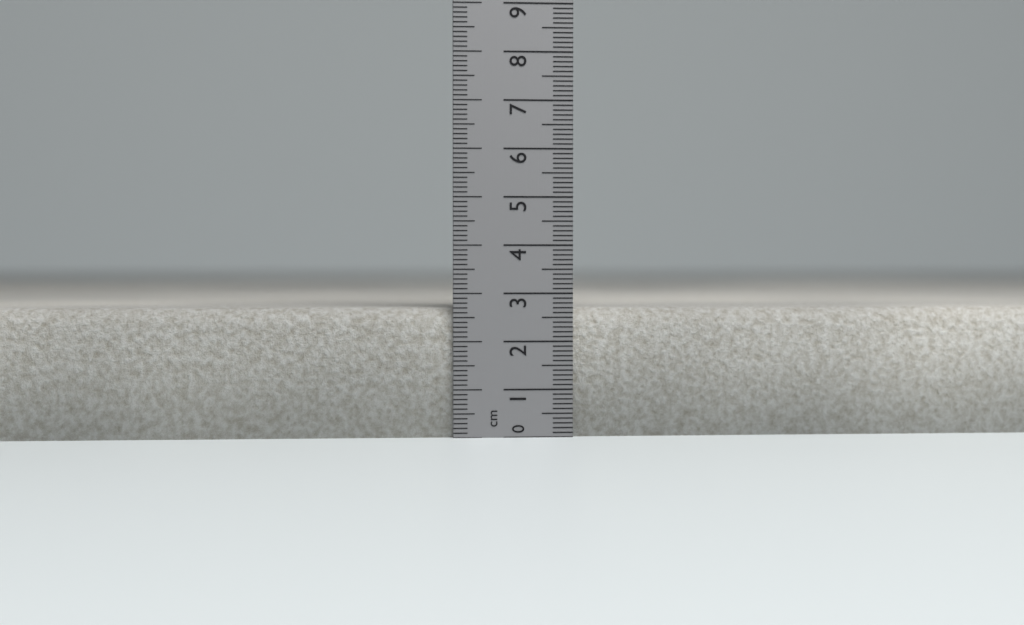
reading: 2.7 cm
